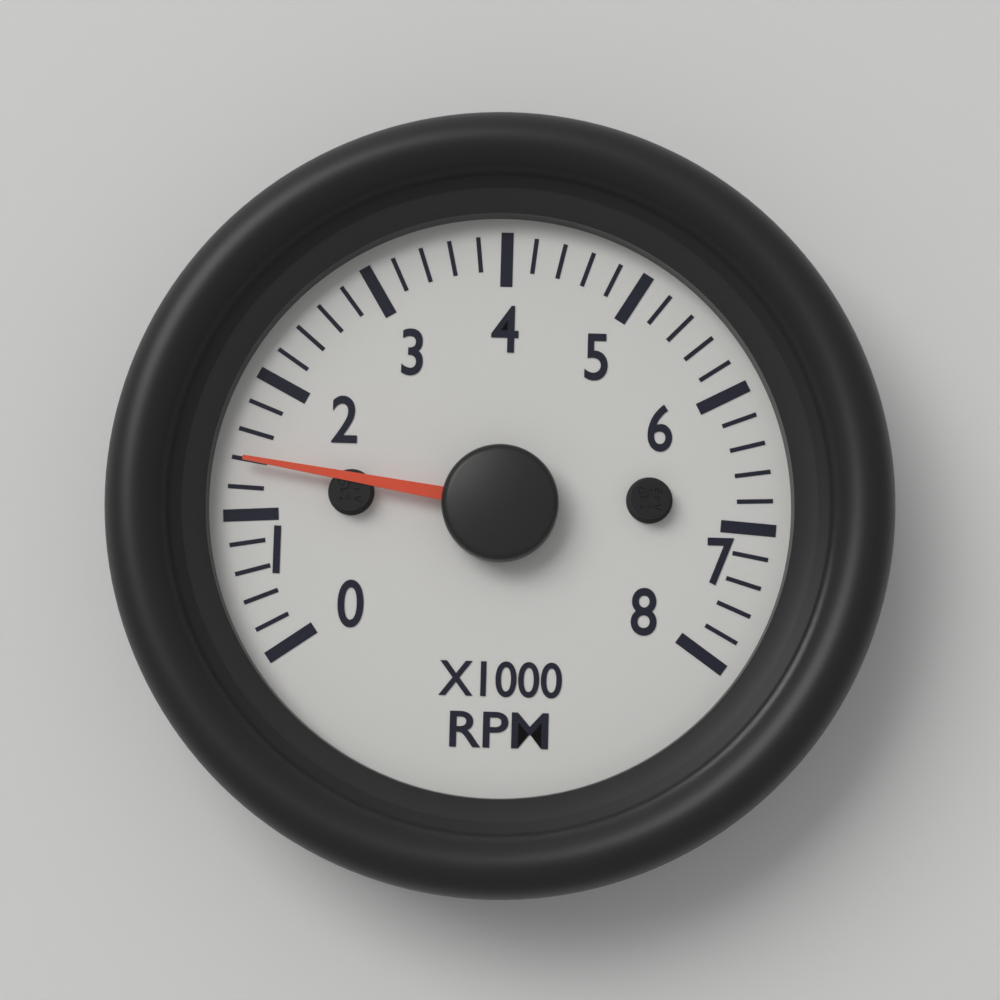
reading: 1400 RPM
